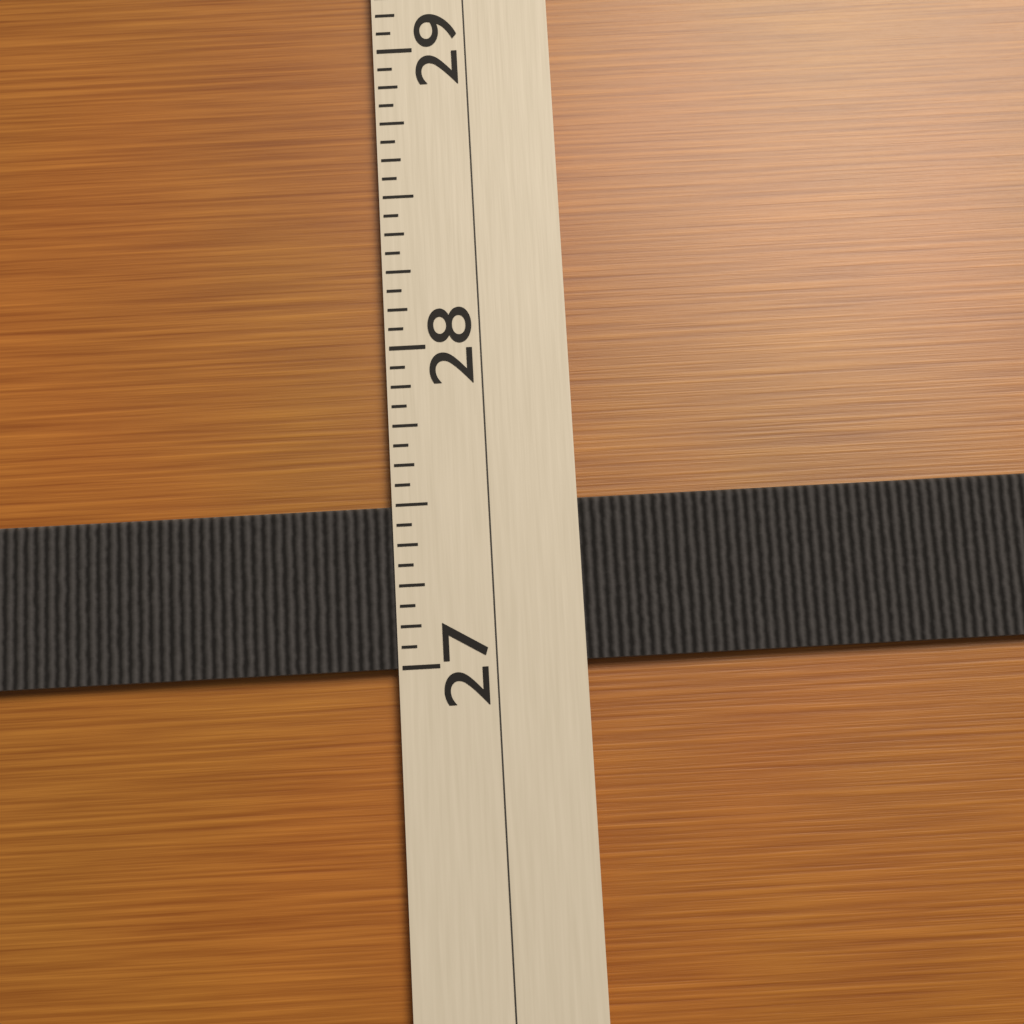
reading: 27.5000 (no unit)
